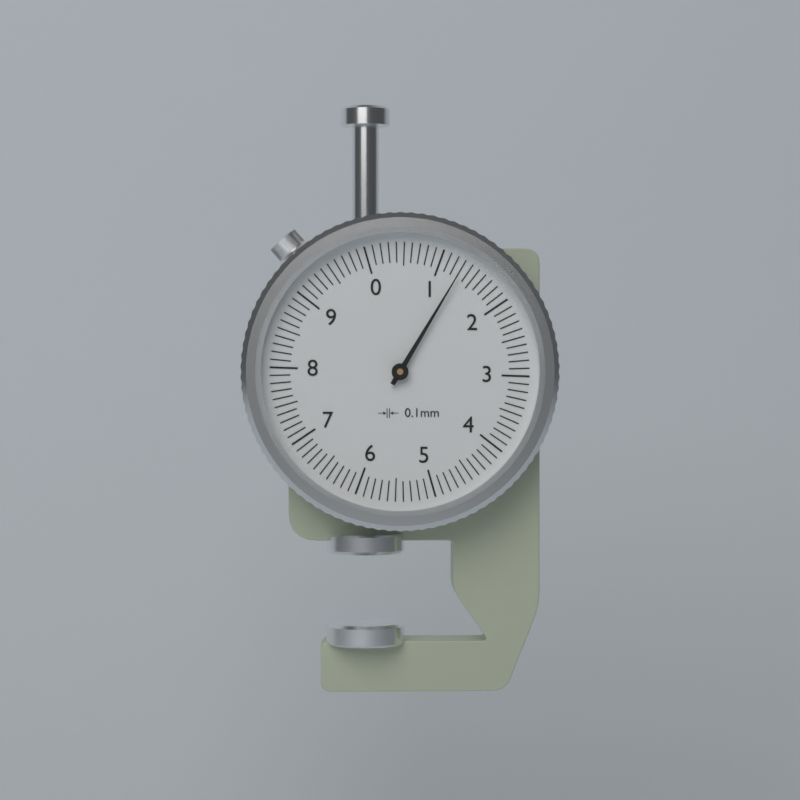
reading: 1.3 mm
